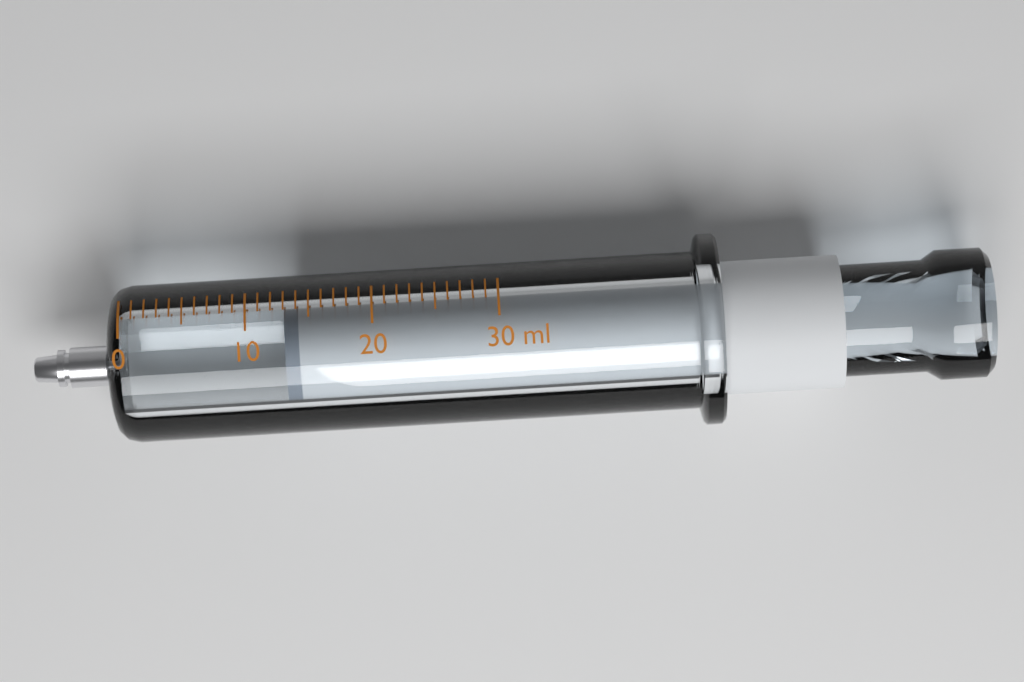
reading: 13 ml
